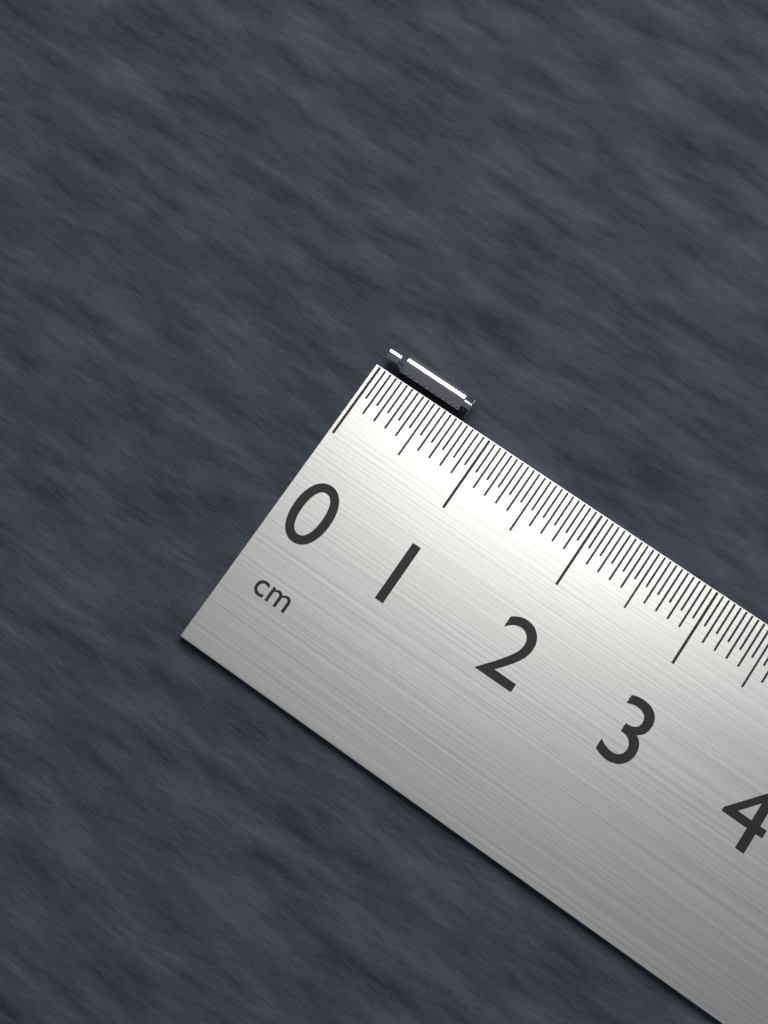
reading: 0.75 cm
